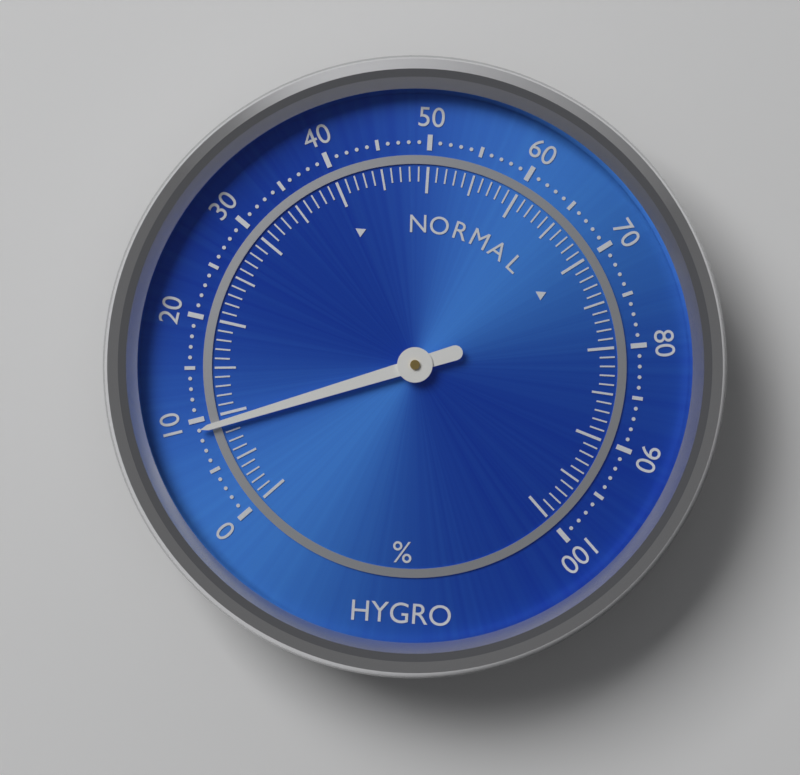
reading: 9 %
